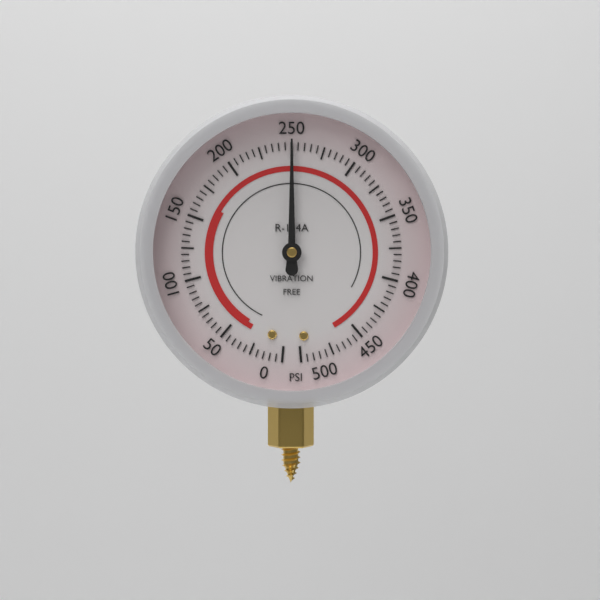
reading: 250 psi
